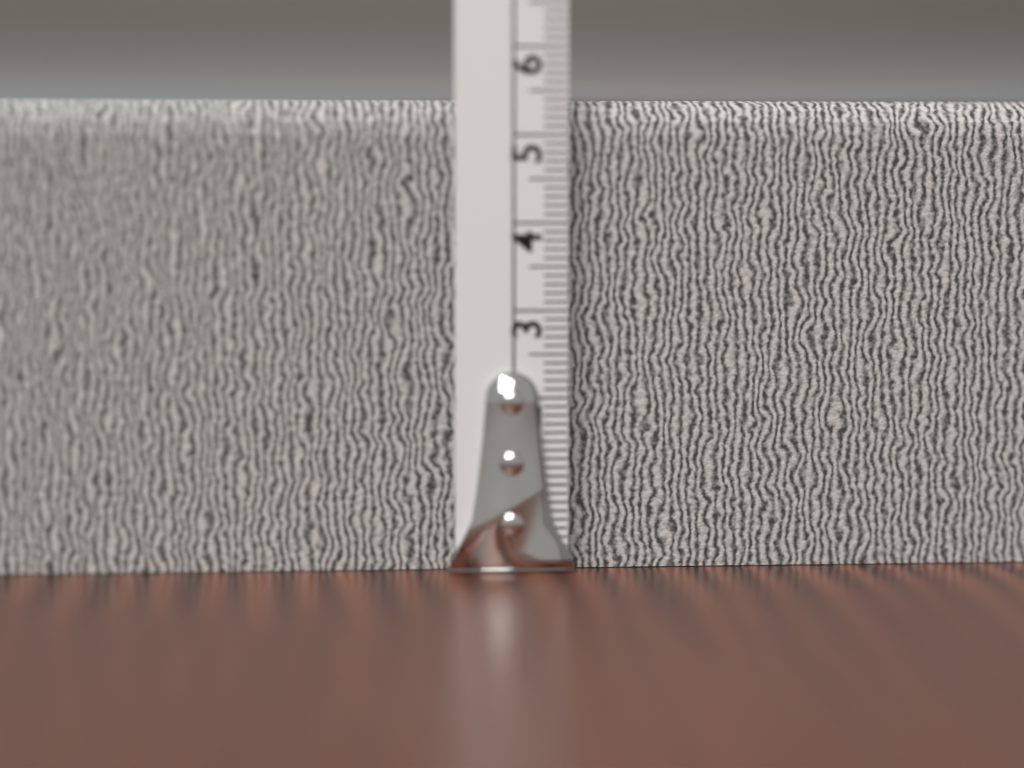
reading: 5.4 cm
